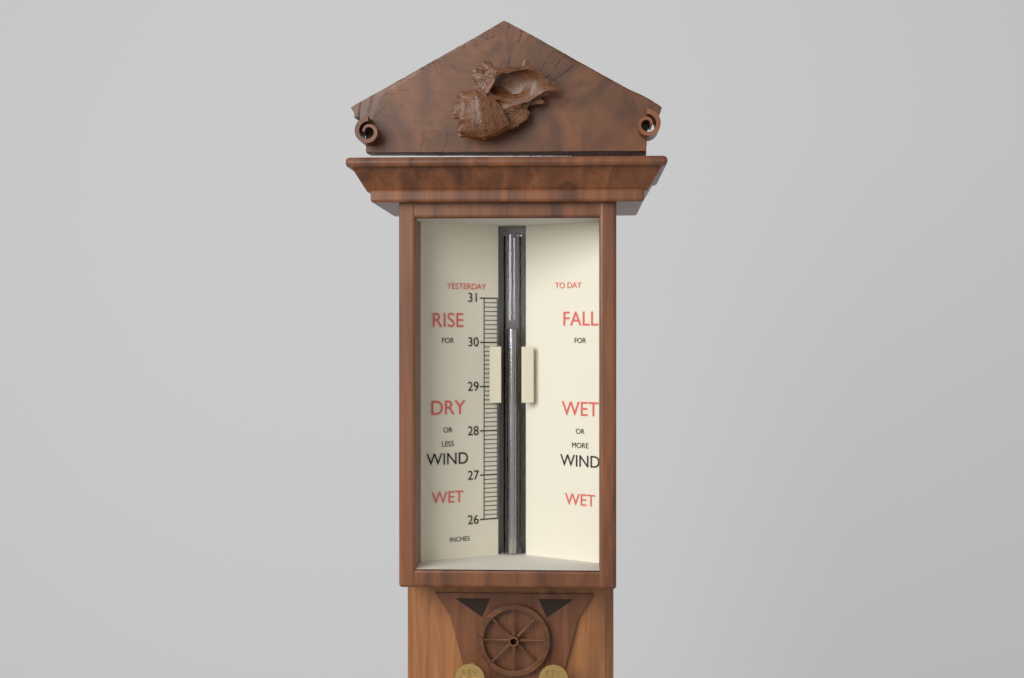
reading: 30.3 in
